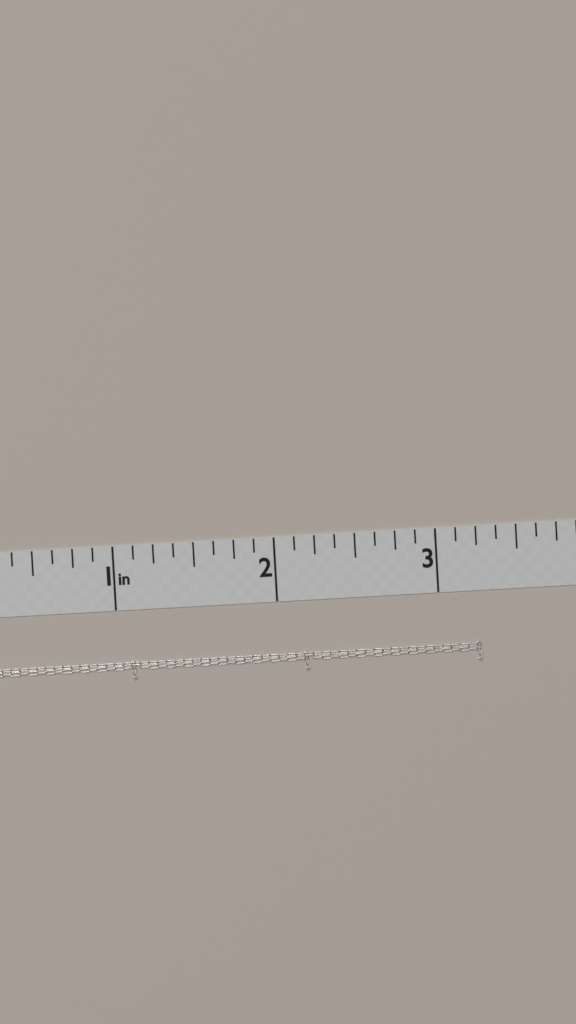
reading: 3.250 in
